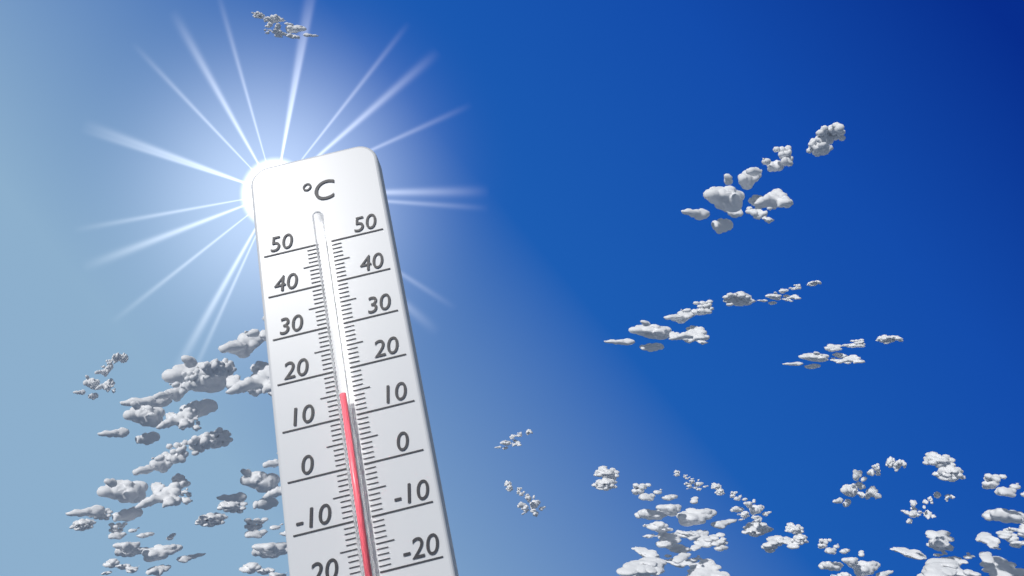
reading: 14 °C
